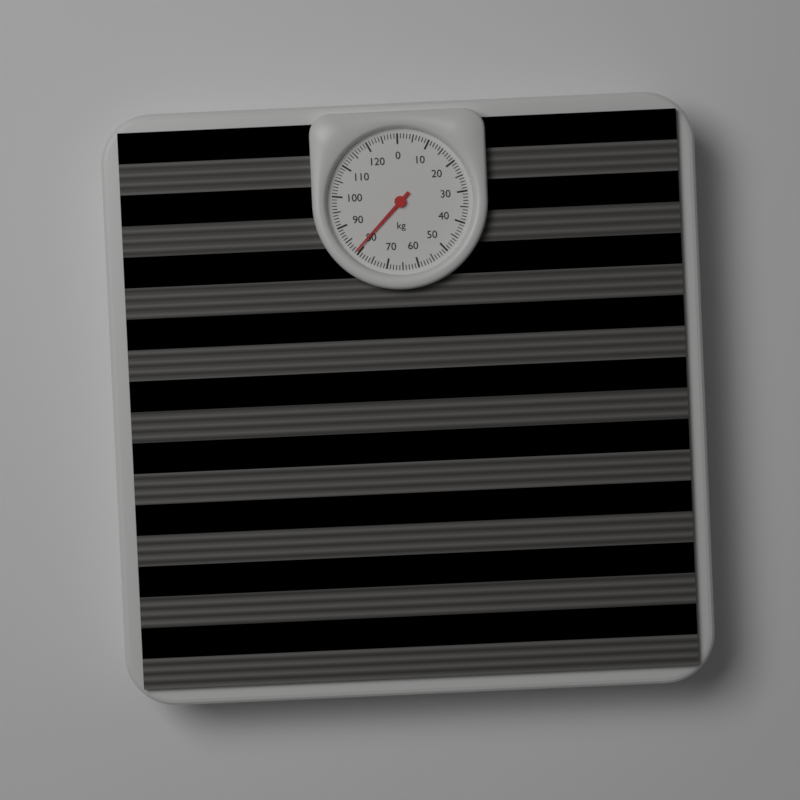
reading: 81 kg
